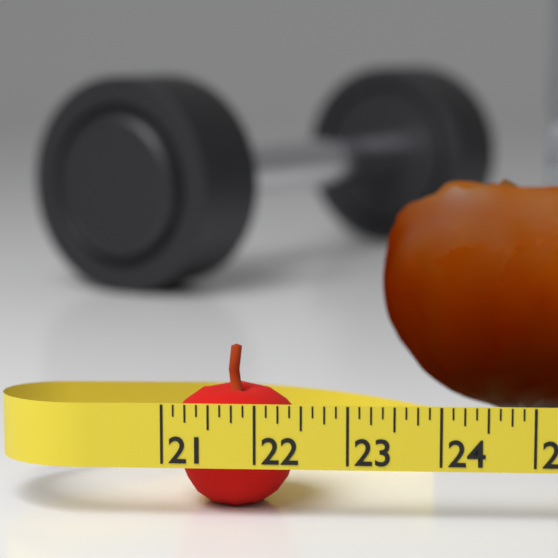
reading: 22.500 (no unit)
